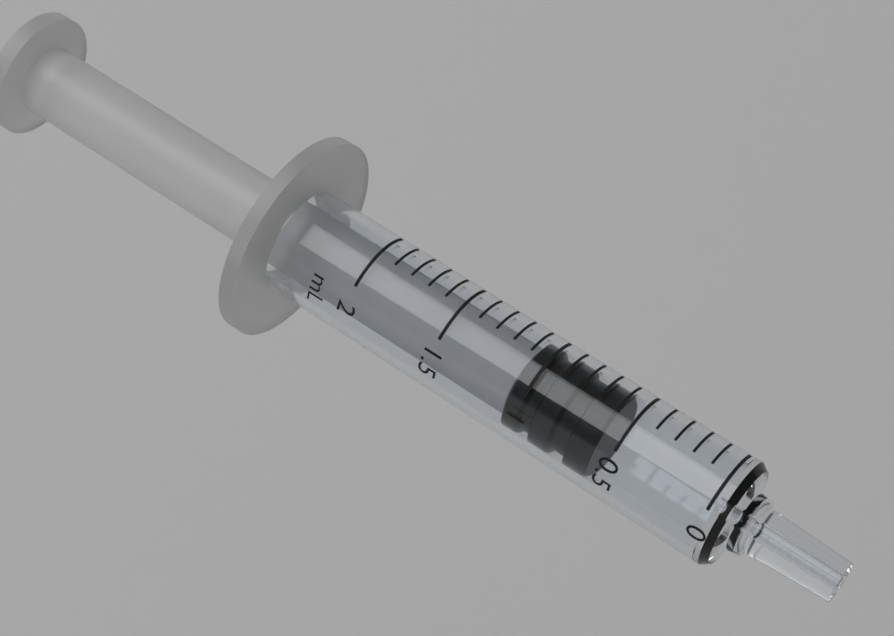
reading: 0.6 mL
